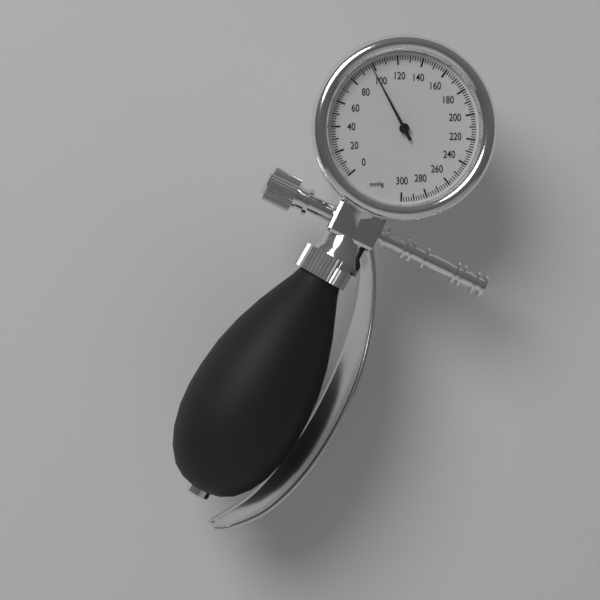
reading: 98 mmHg
